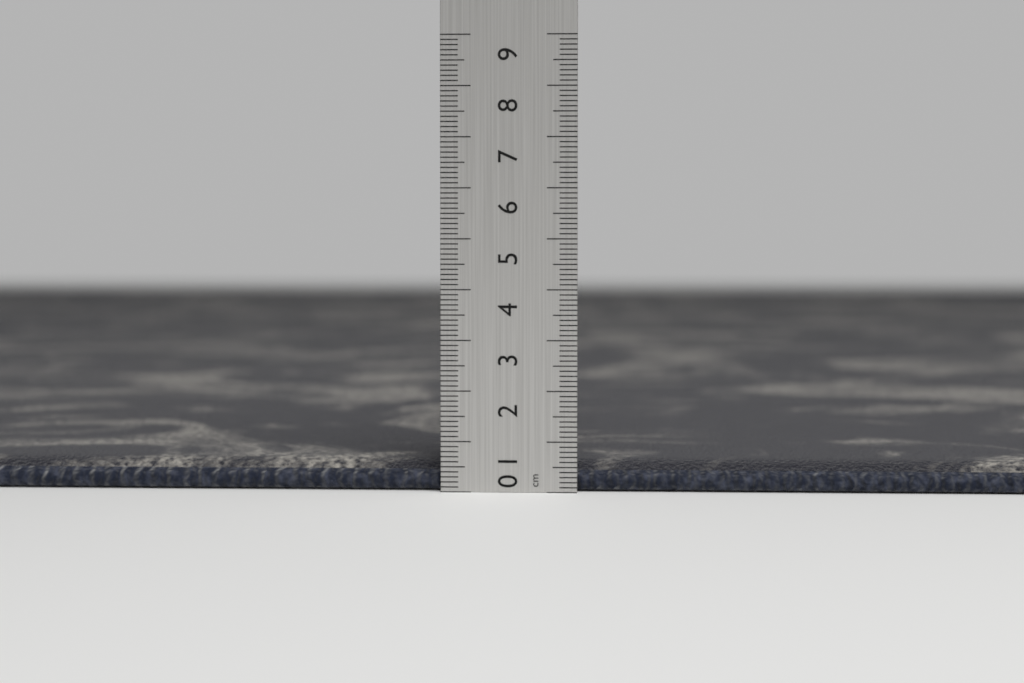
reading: 0.6 cm
